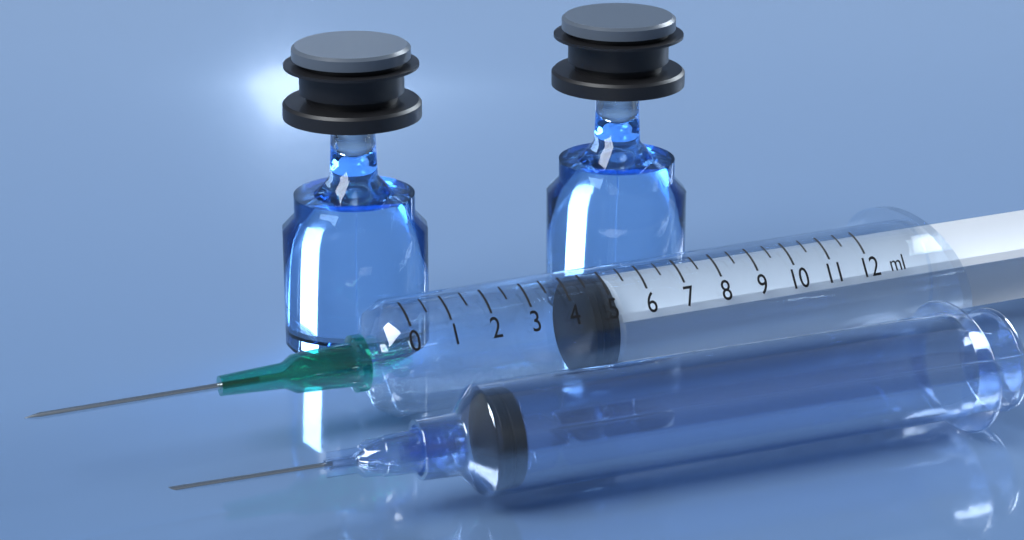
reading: 4.5 ml
